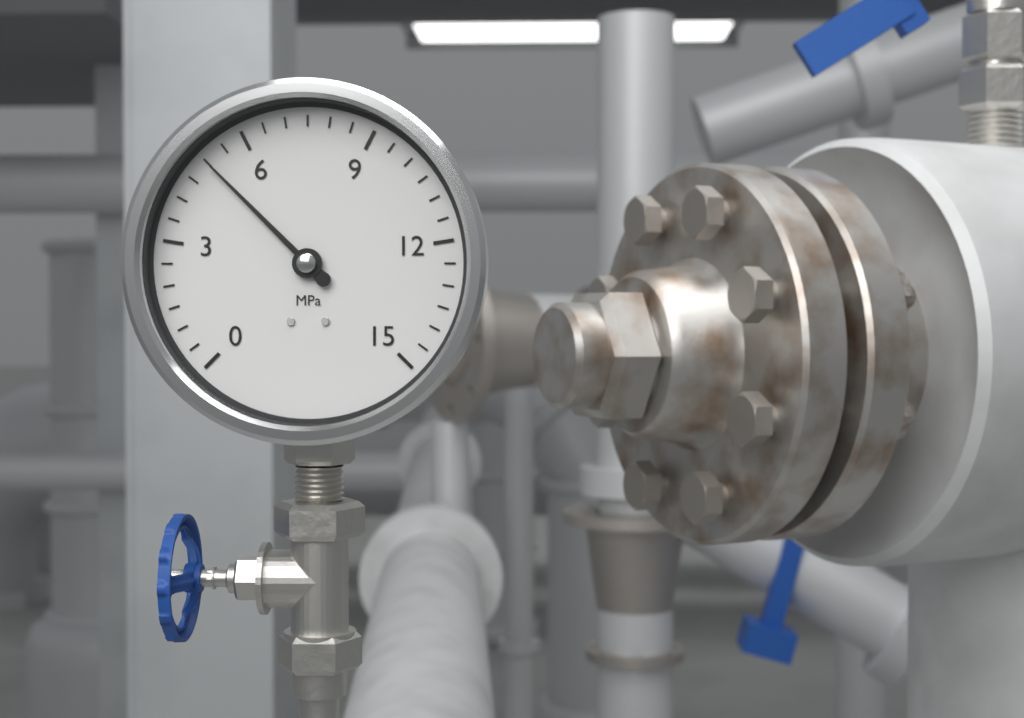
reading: 5.0 MPa
